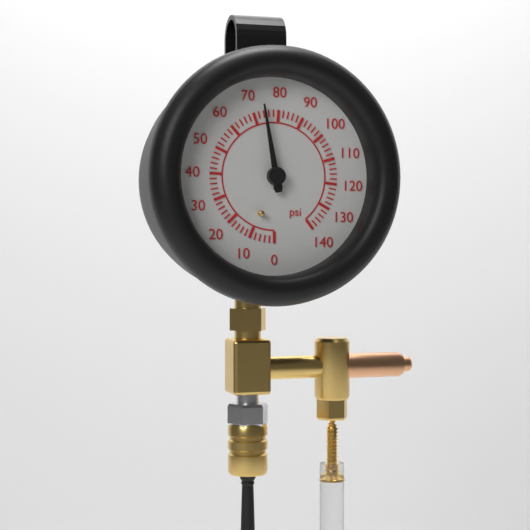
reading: 74 psi
